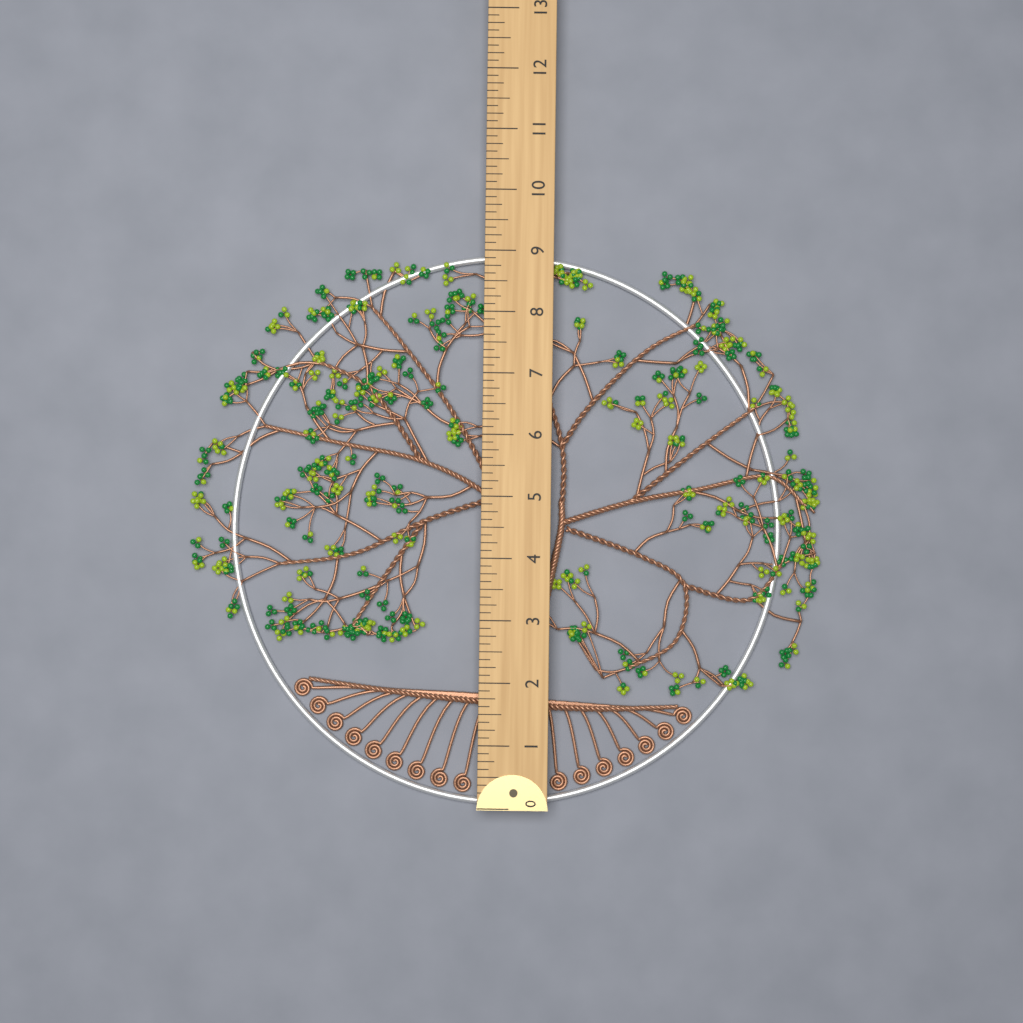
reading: 9.000 (no unit)
